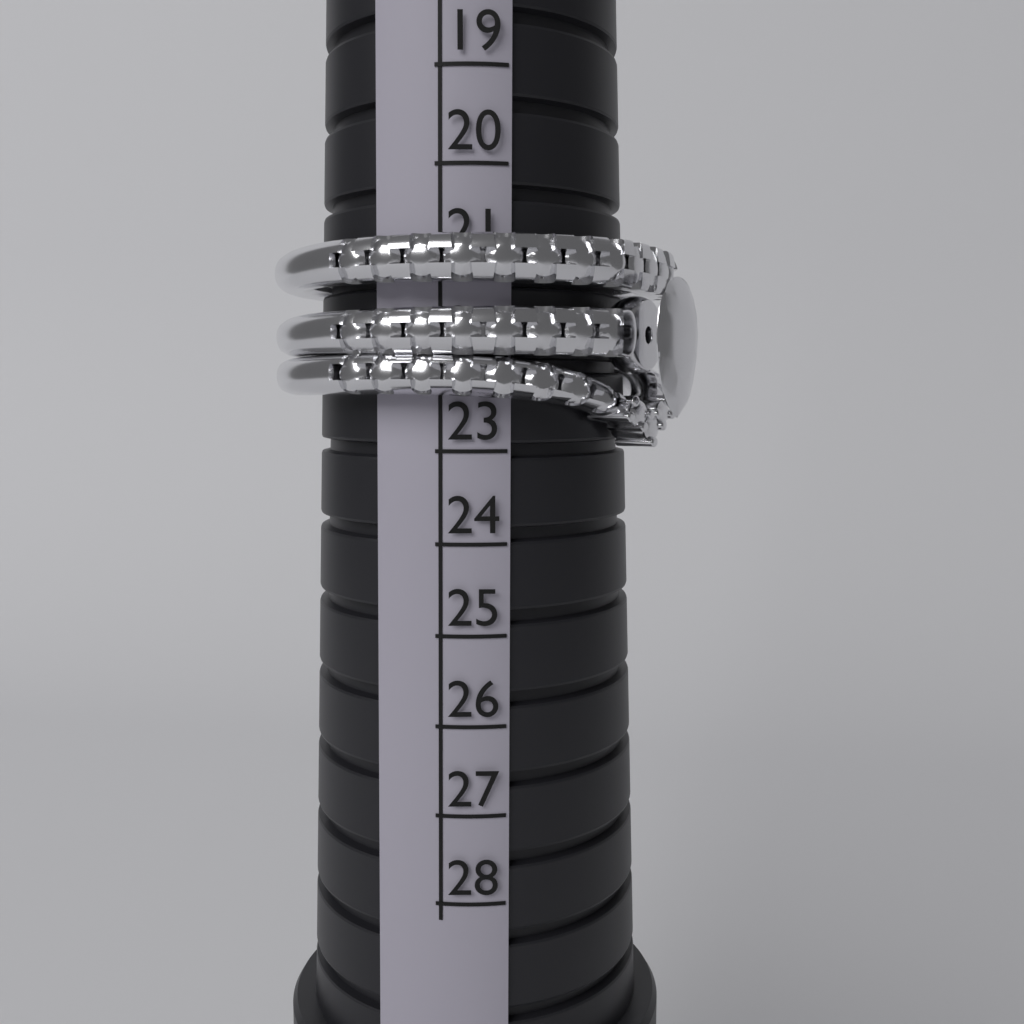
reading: 23 (no unit)
